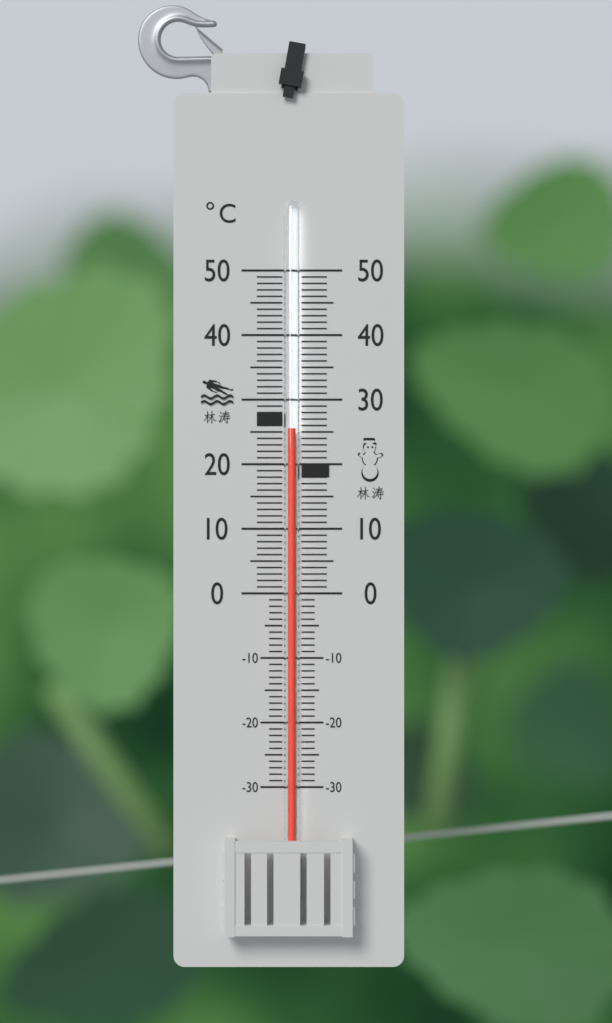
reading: 25.5 °C
